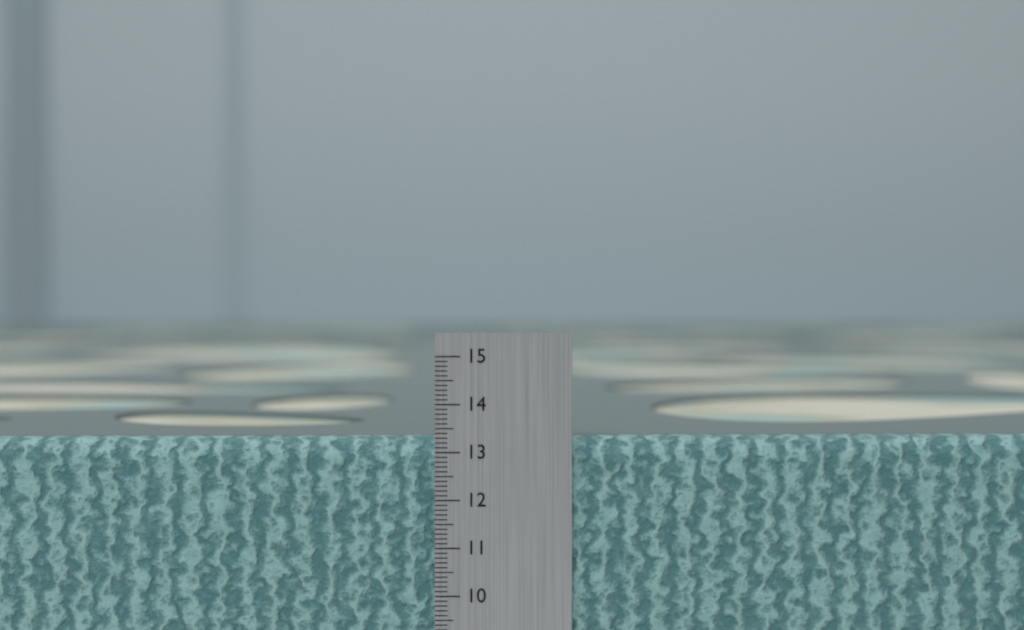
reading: 13.3 cm
